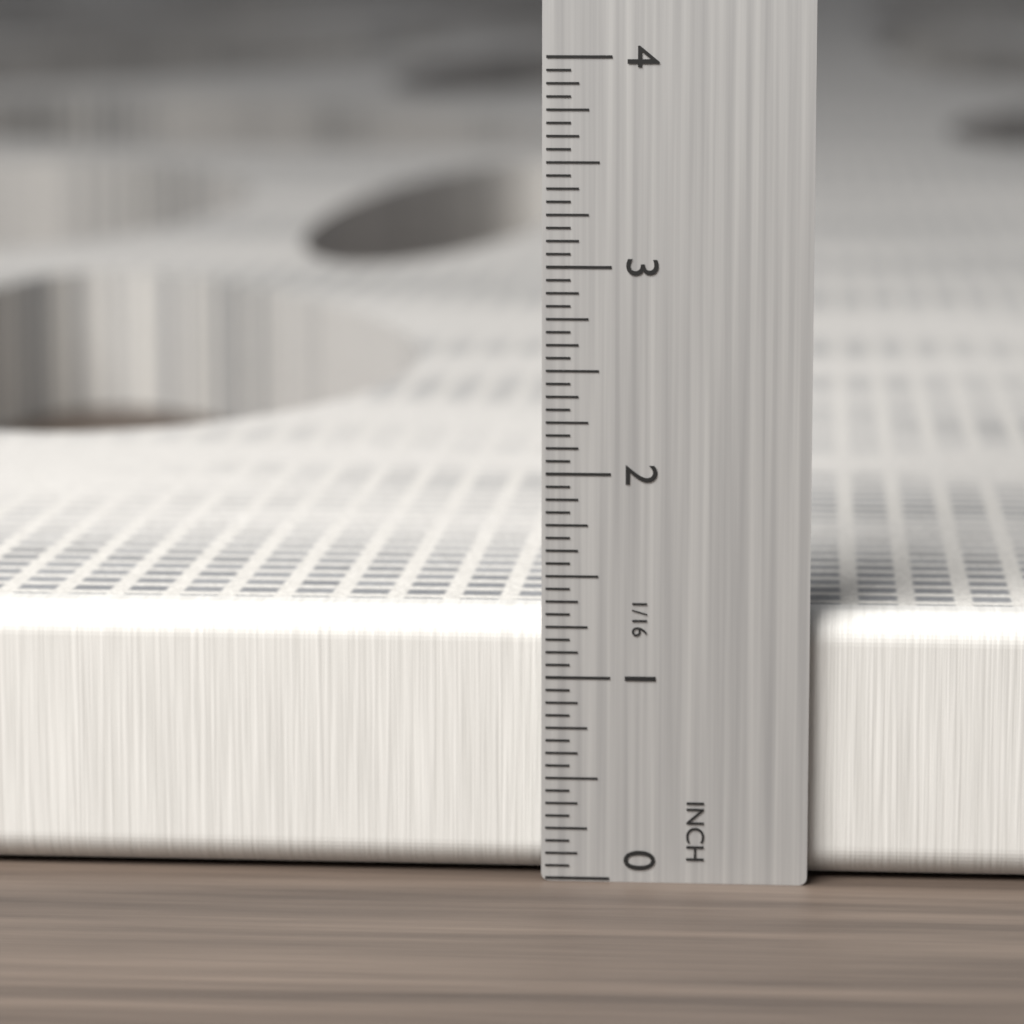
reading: 1.3125 in
